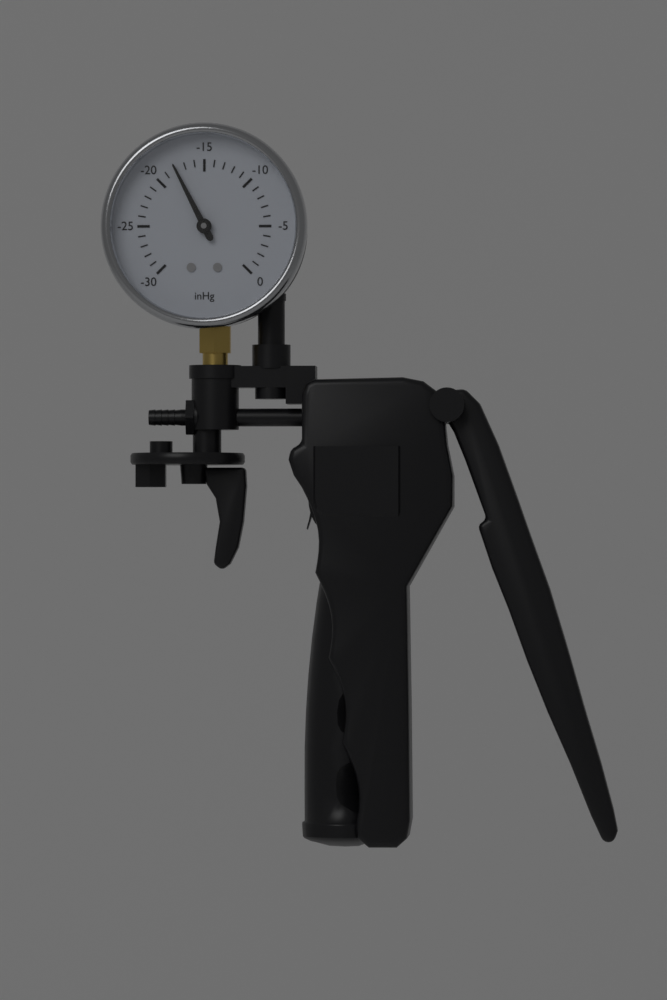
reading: -18 inHg
